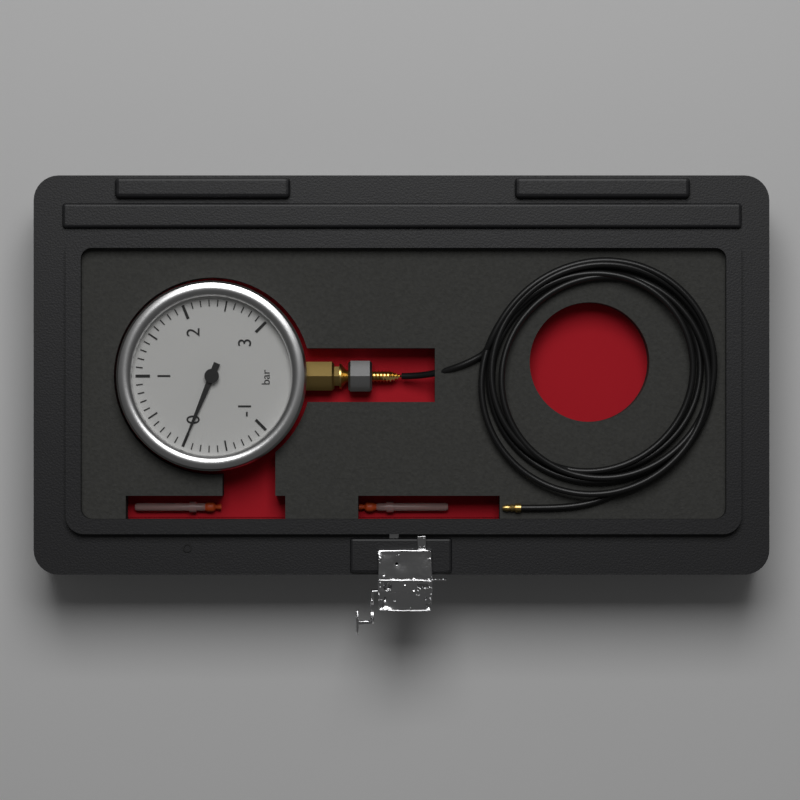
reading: 0.0 bar
